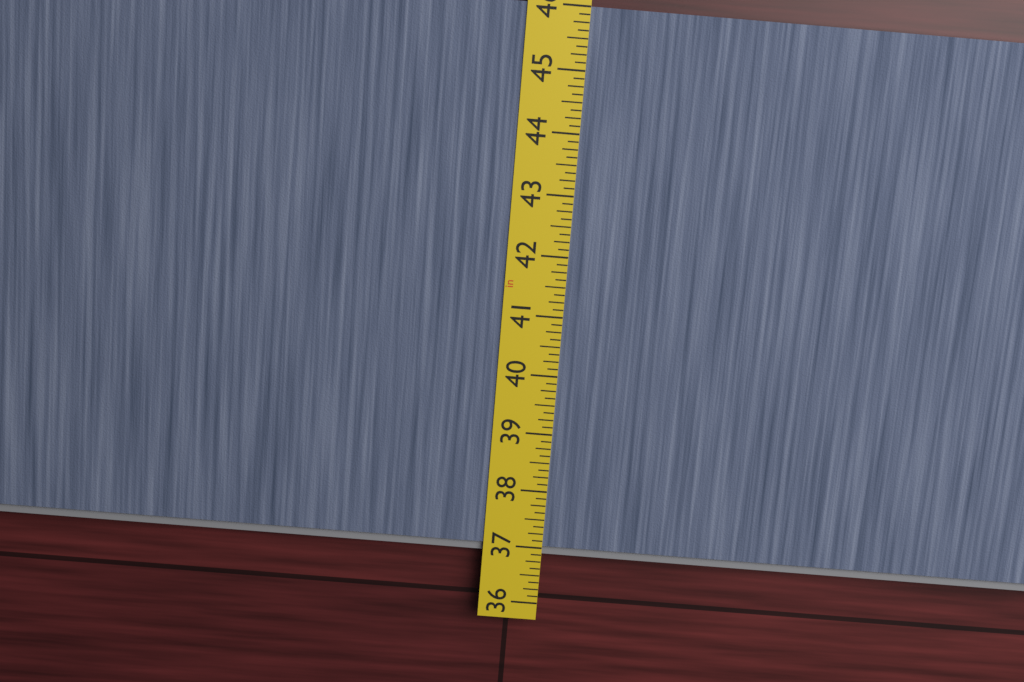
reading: 36.875 in
